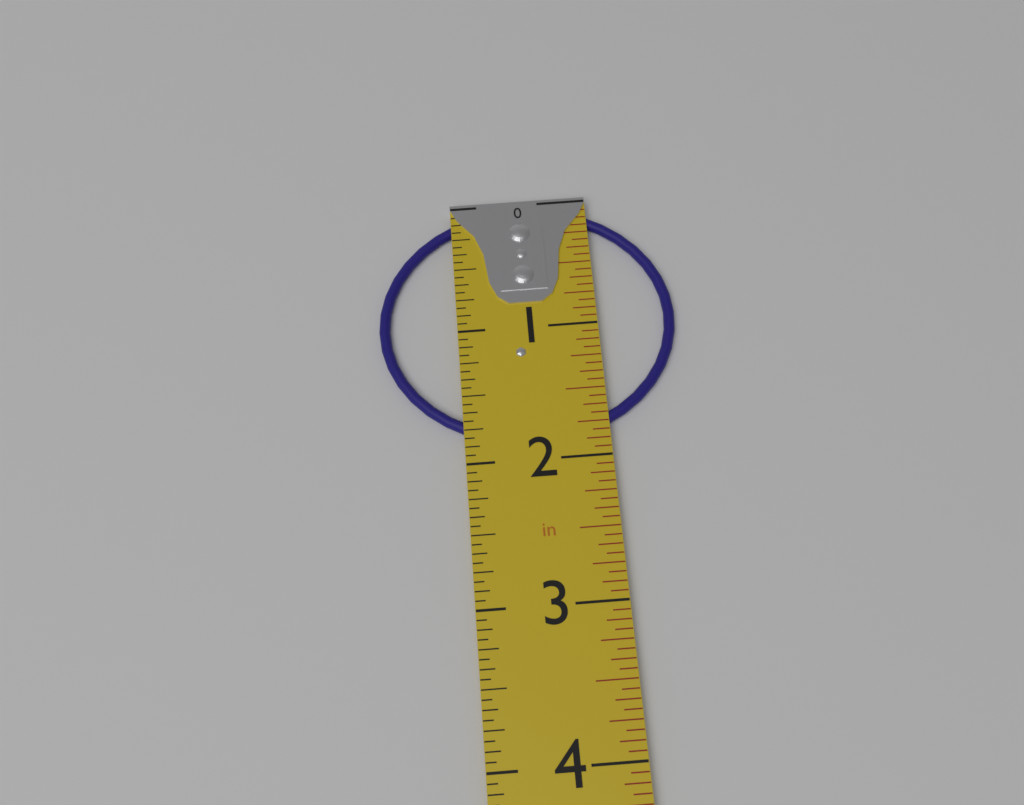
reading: 1.8750 in
